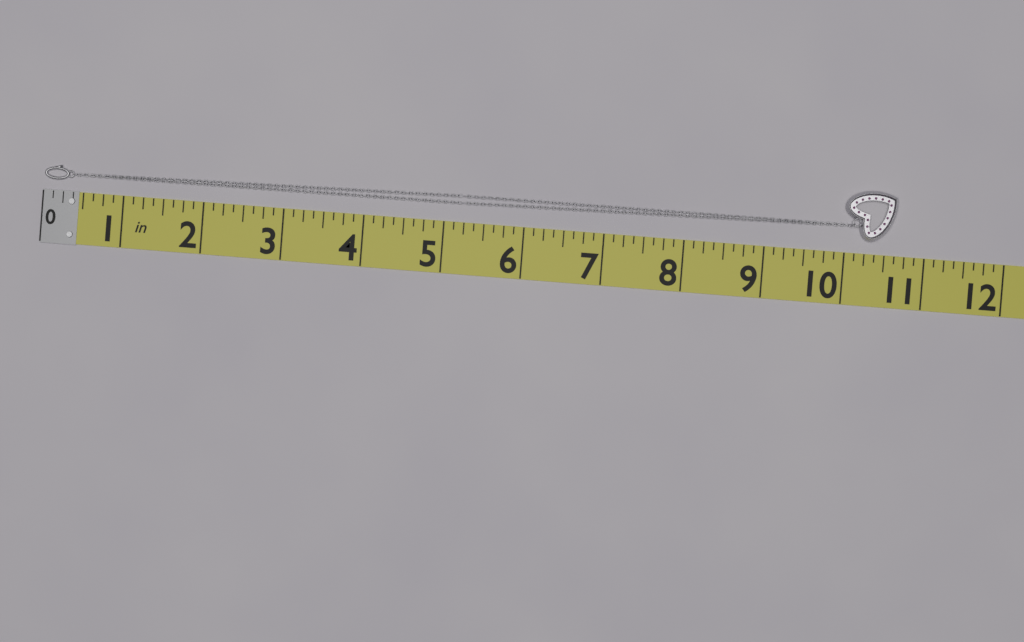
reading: 10.625 in
